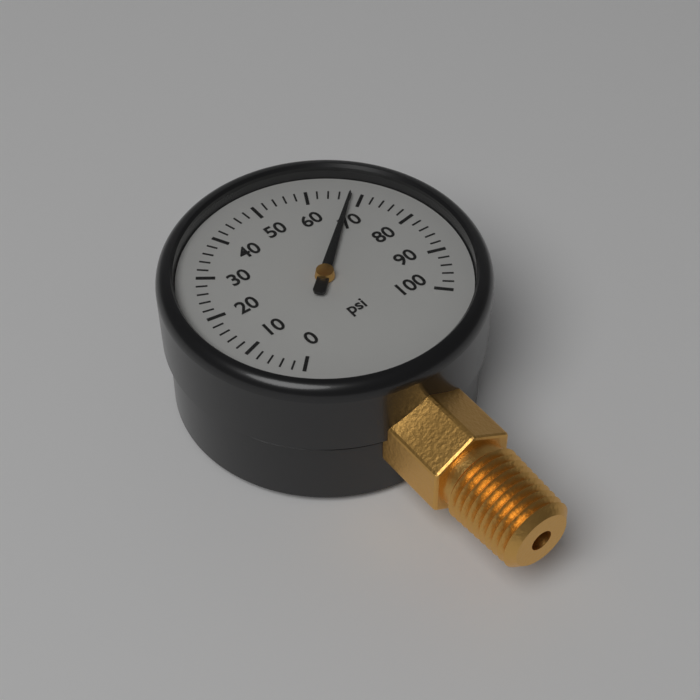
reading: 68 psi
